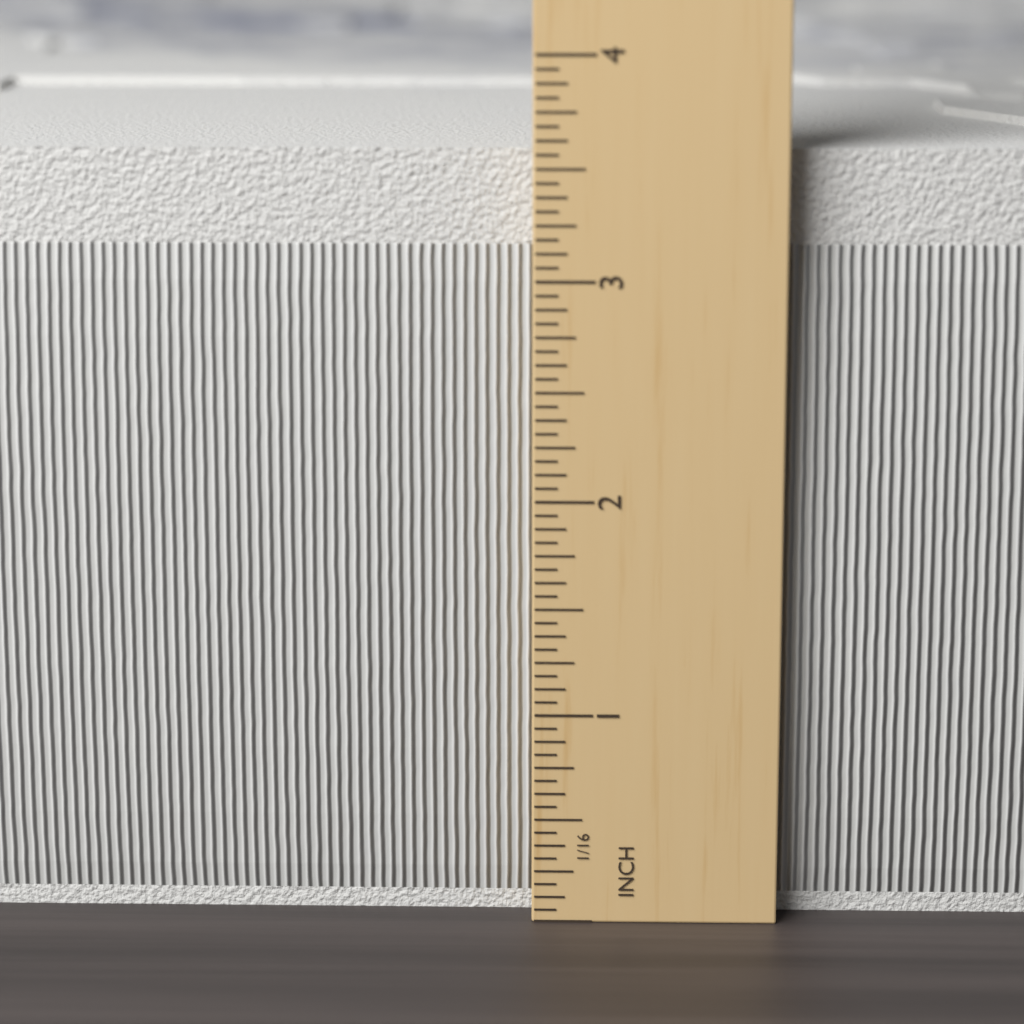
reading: 3.6250 in
